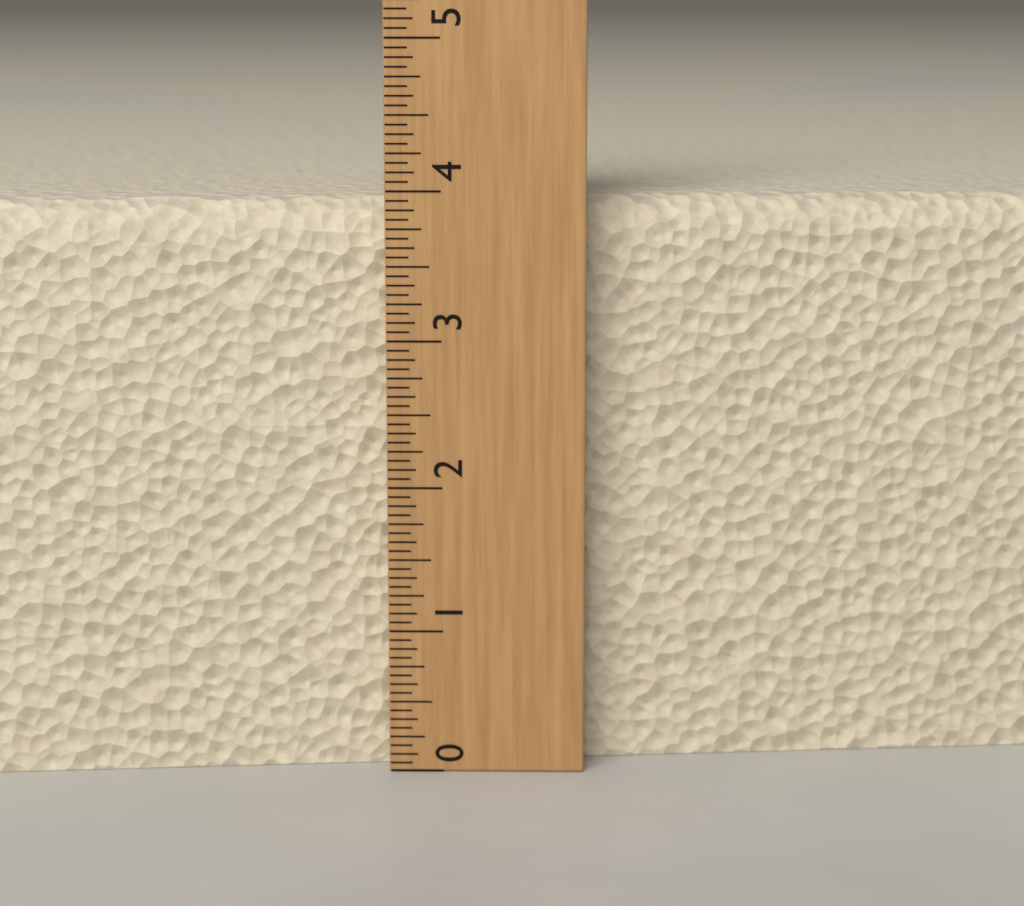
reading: 3.9375 (no unit)
